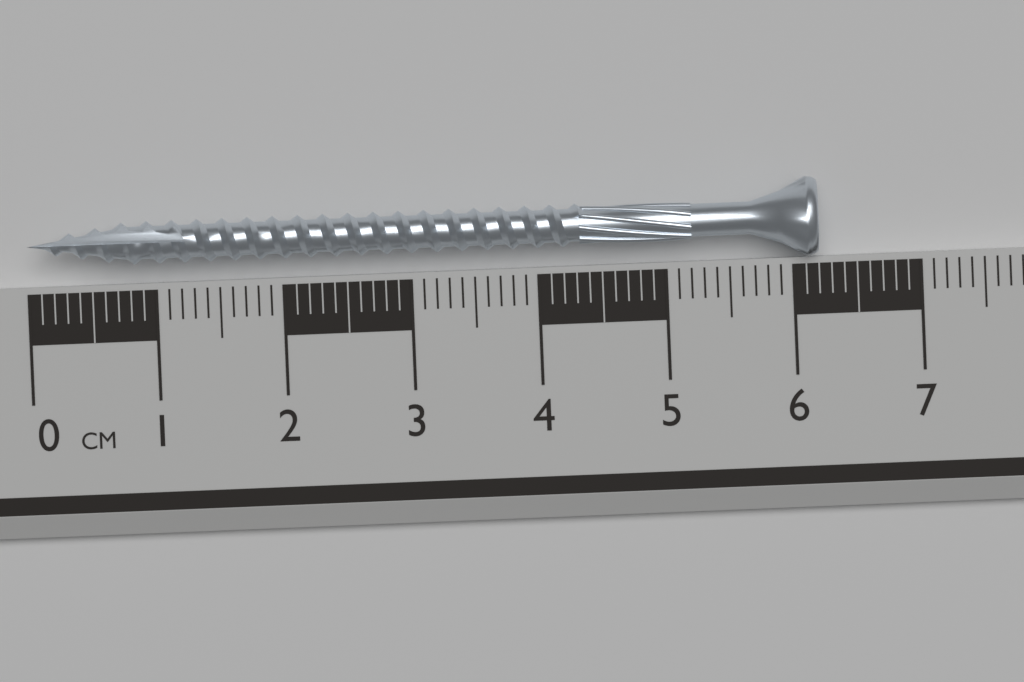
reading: 6.2 cm
